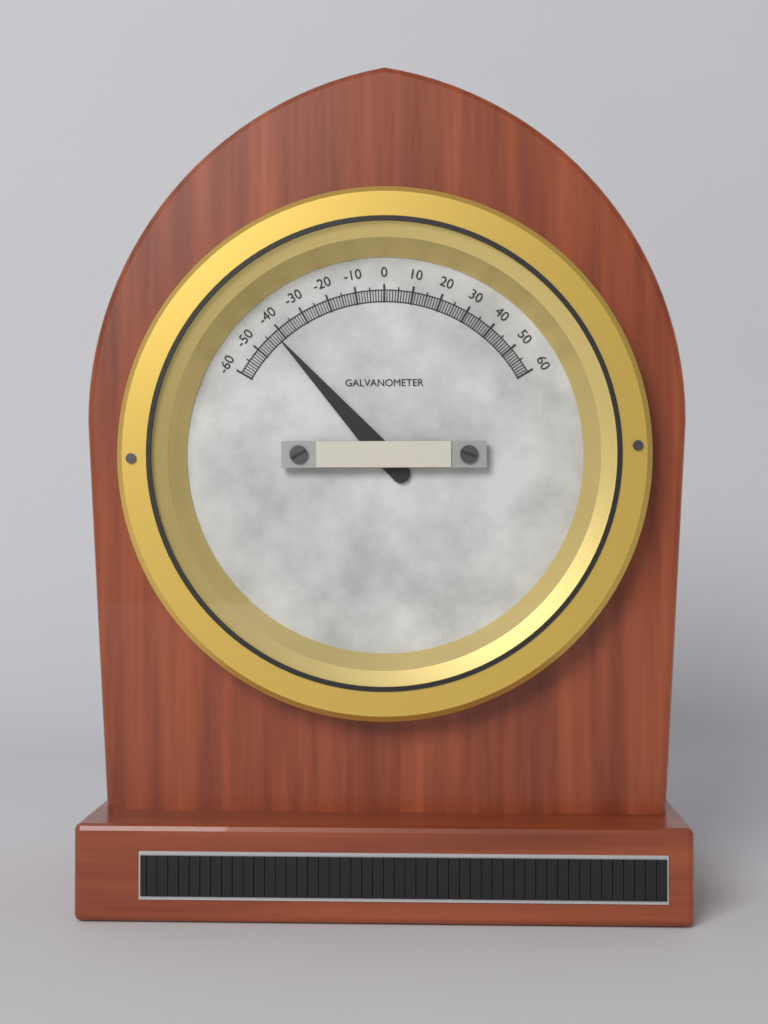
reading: -42 (no unit)
